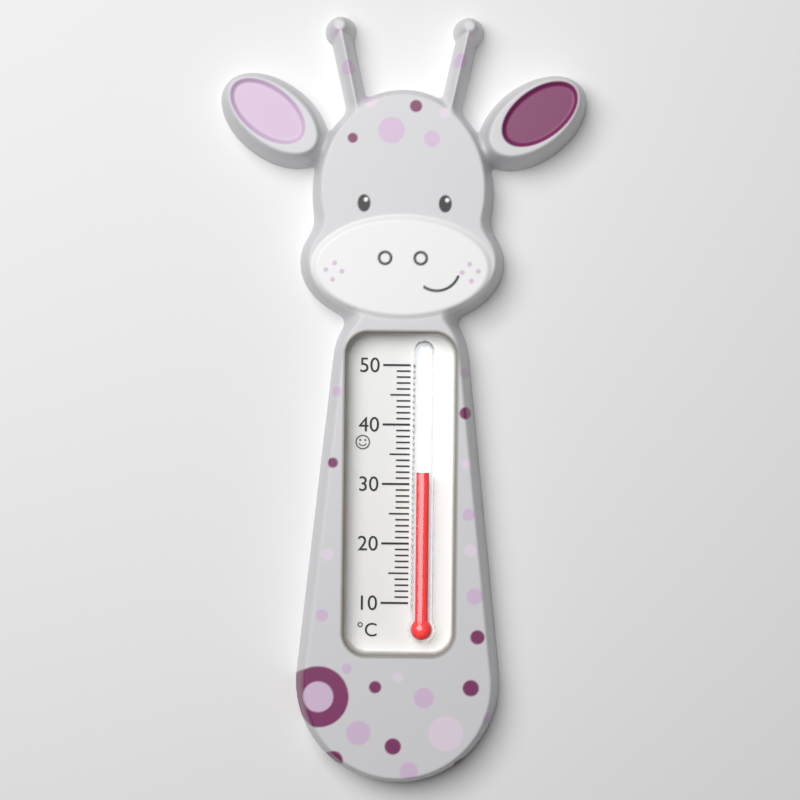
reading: 32 °C
